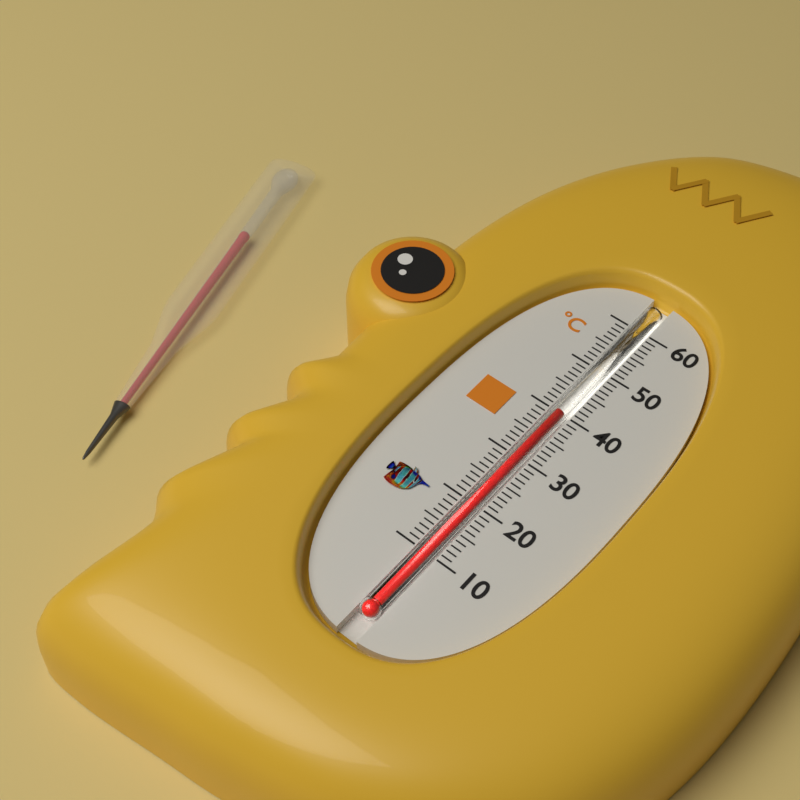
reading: 40 °C
